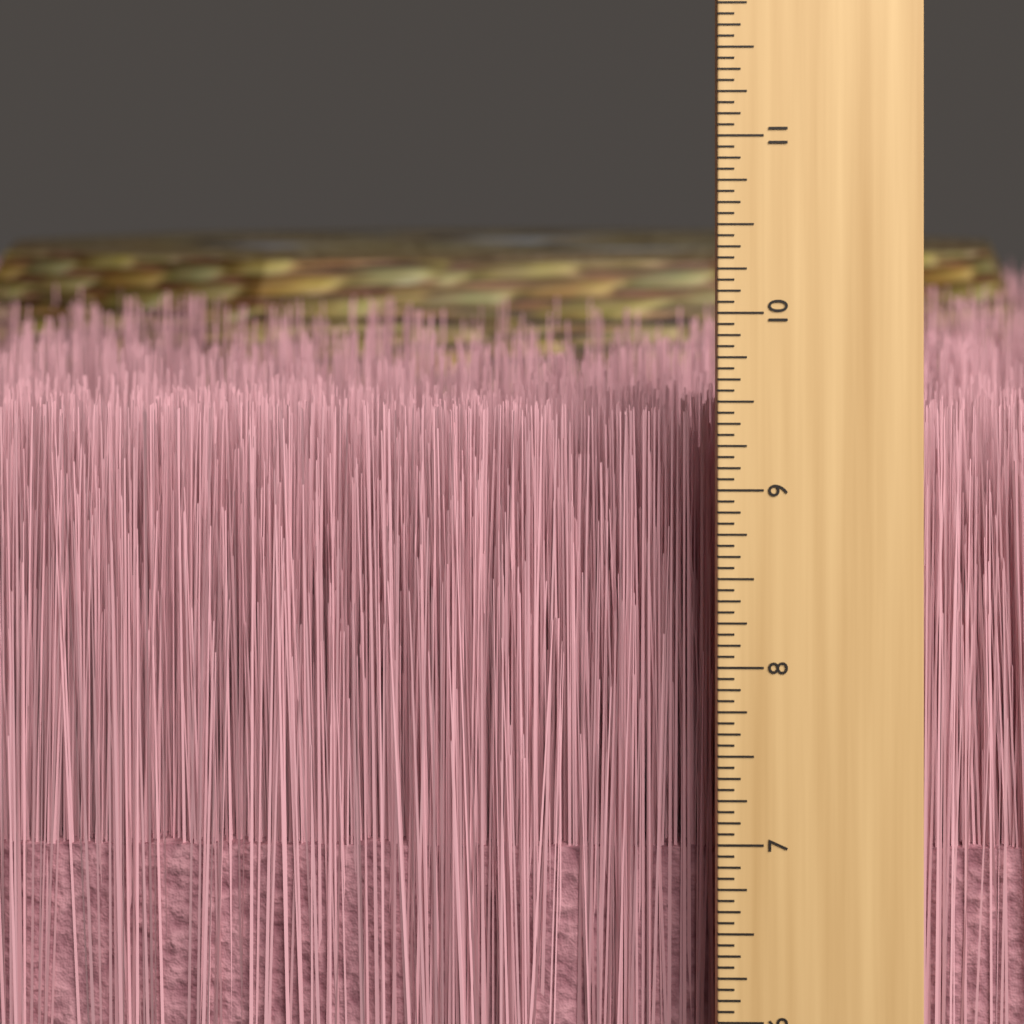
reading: 9.3750 inch
